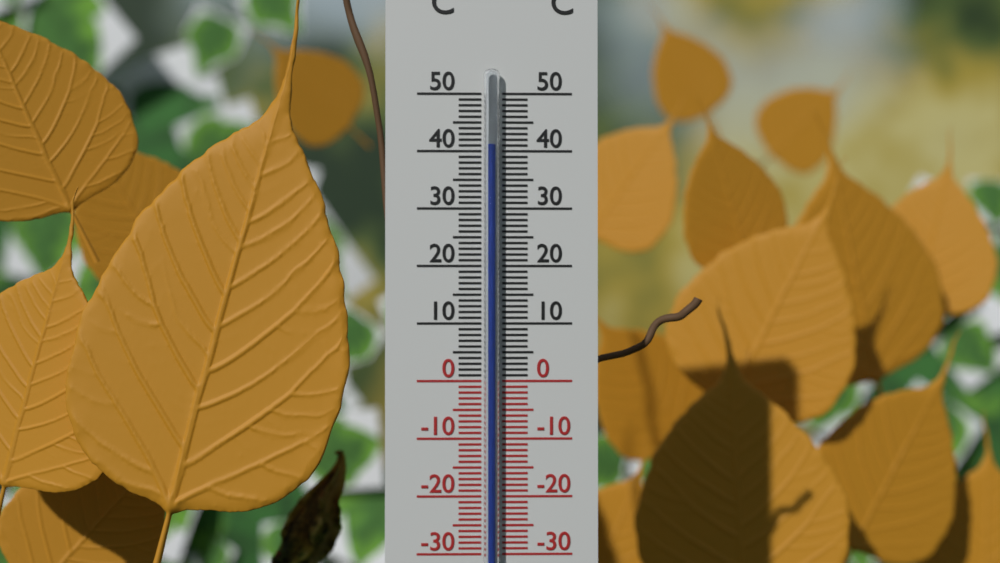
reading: 41 °C
